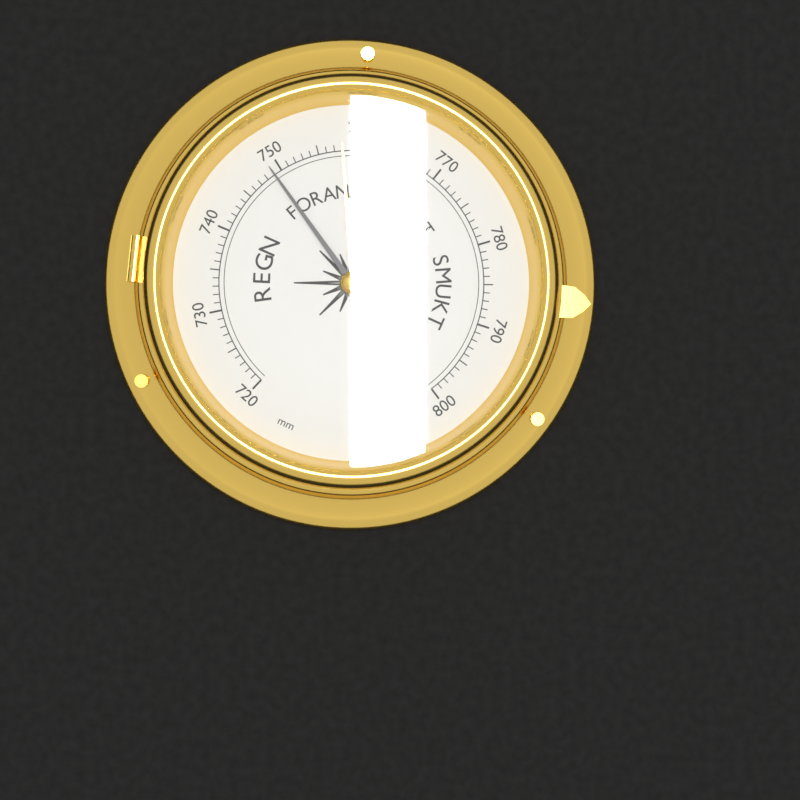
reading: 749 mm
